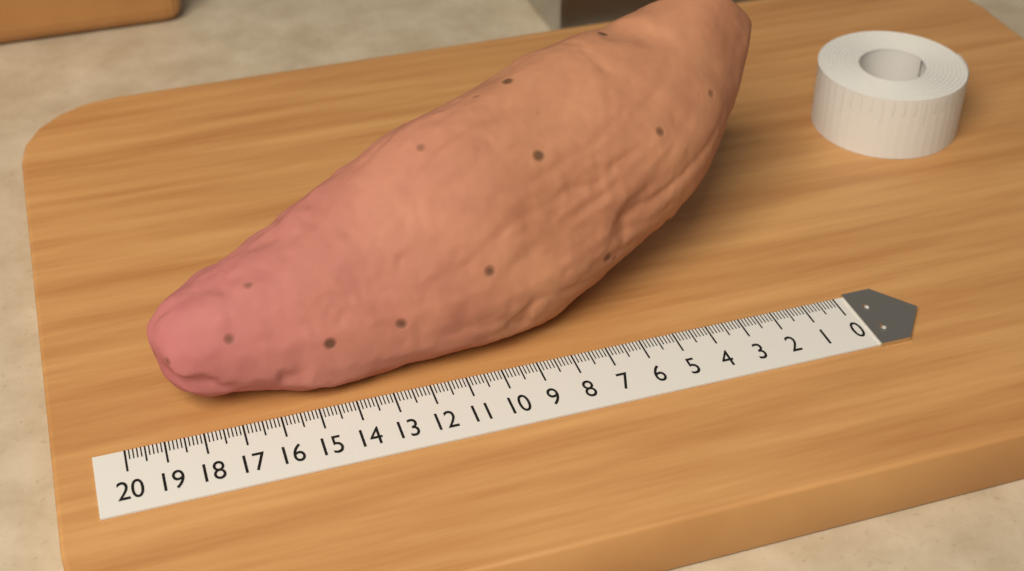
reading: 18.9 (no unit)
